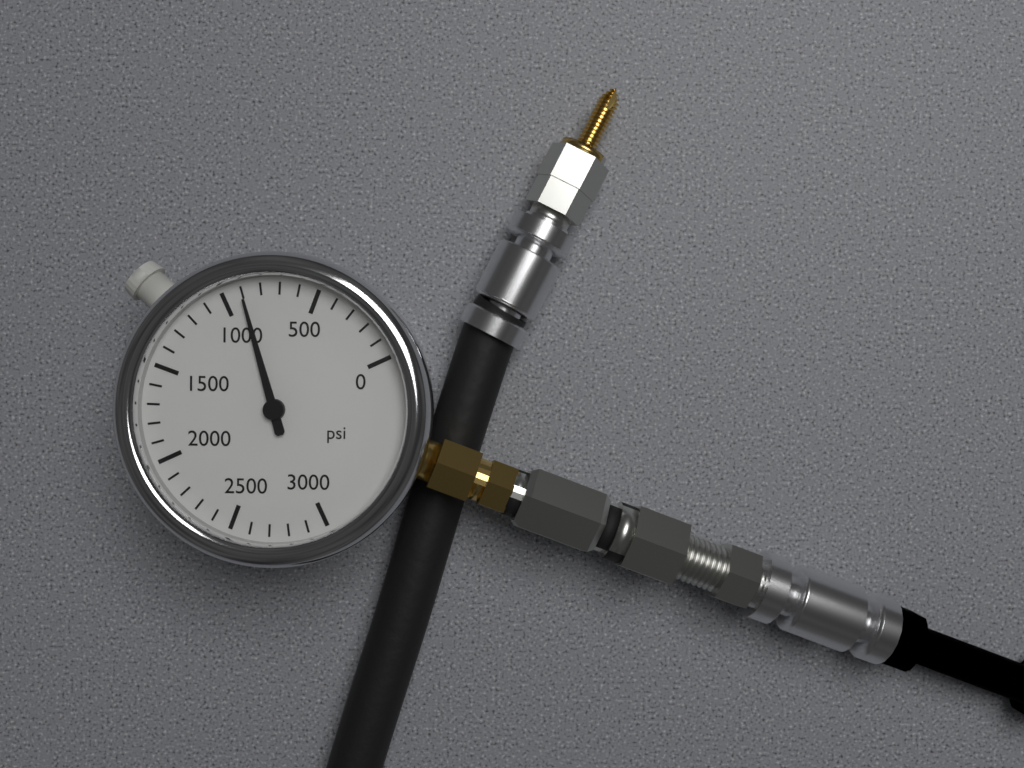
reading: 900 psi
